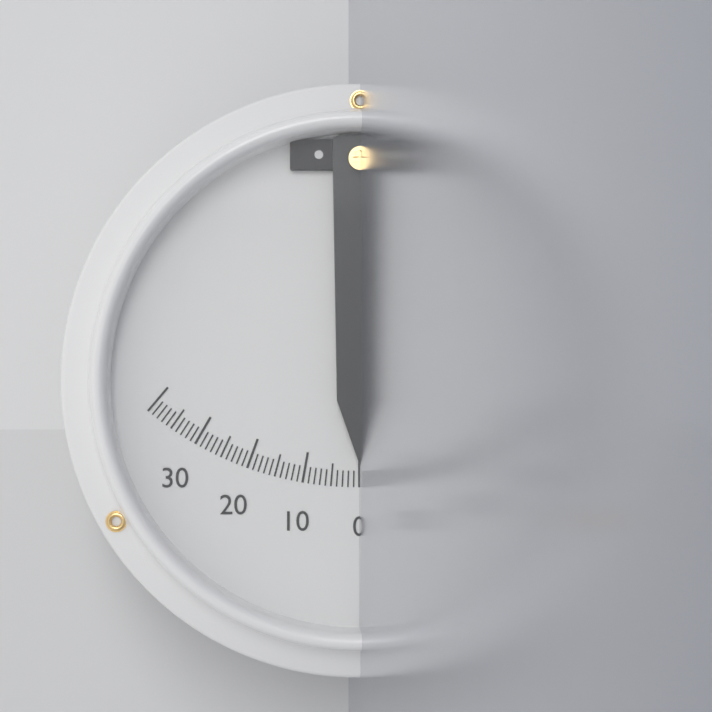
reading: 1 (no unit)
